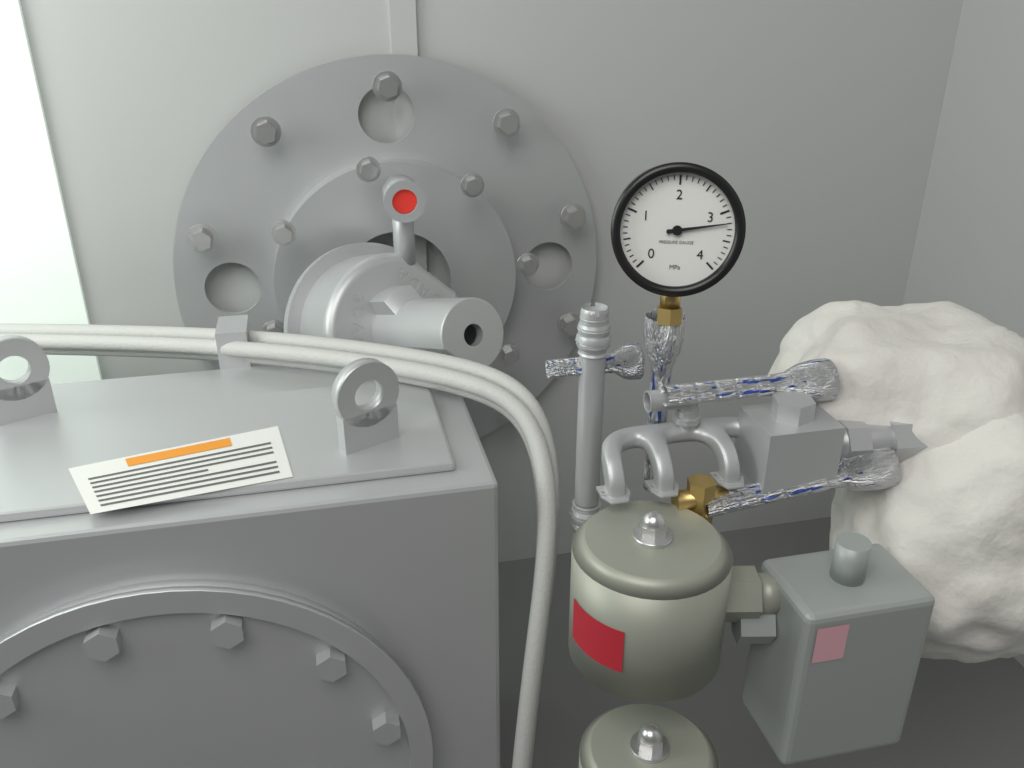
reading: 3.2 MPa
